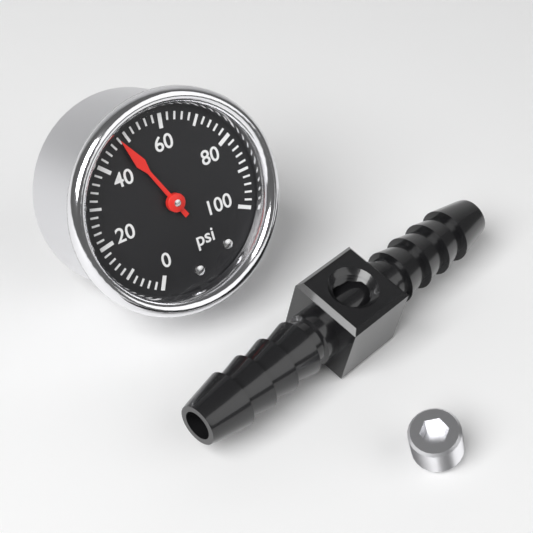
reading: 48 psi
